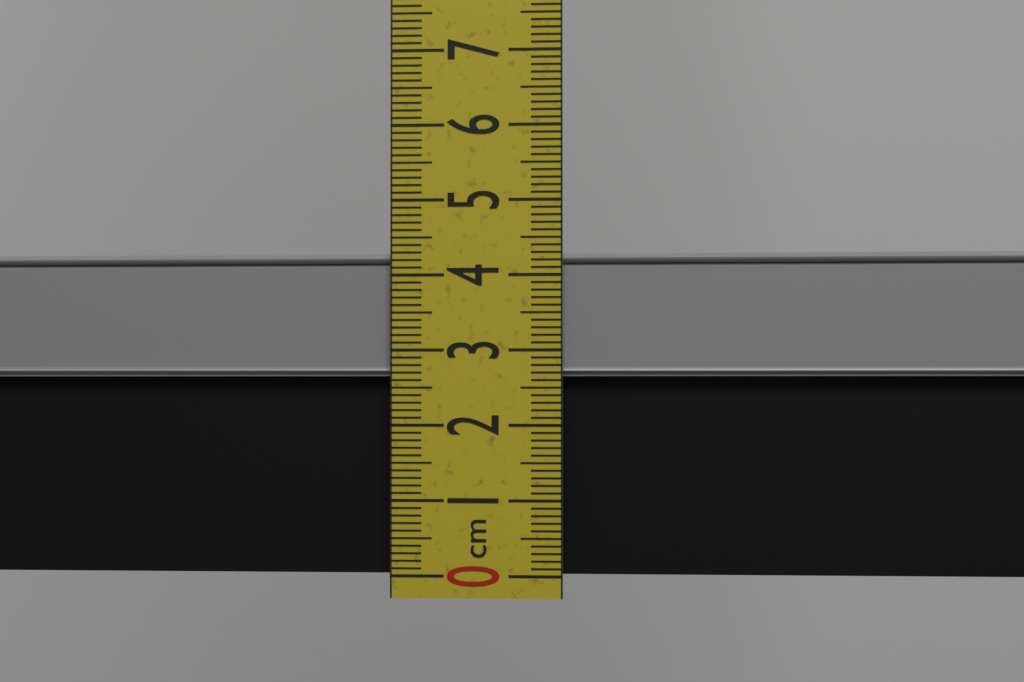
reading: 4.3 cm
